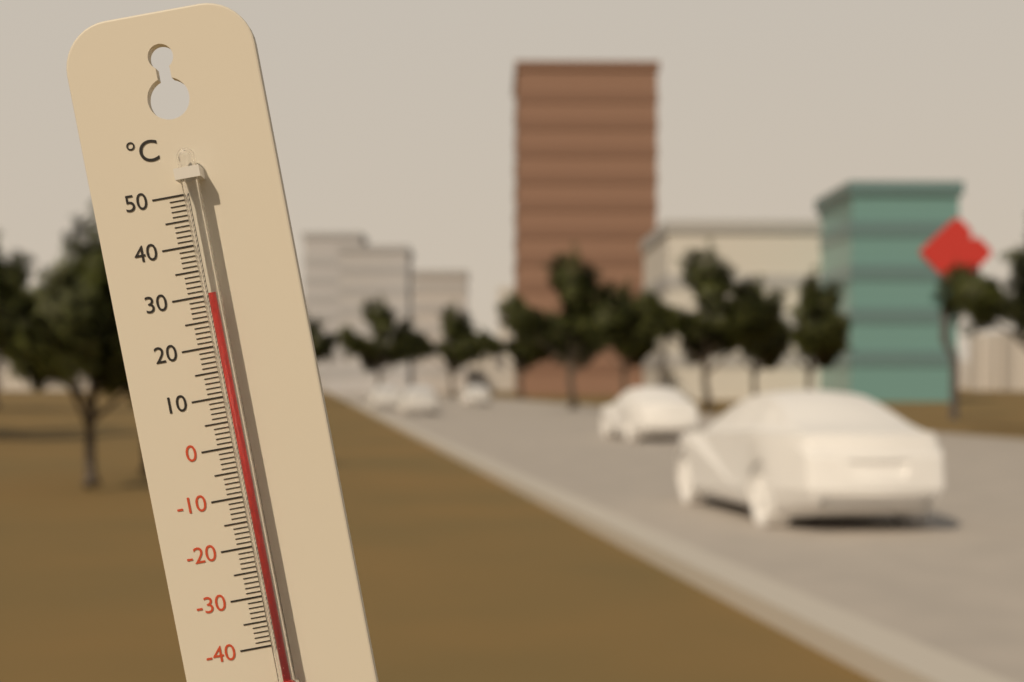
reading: 30 °C
